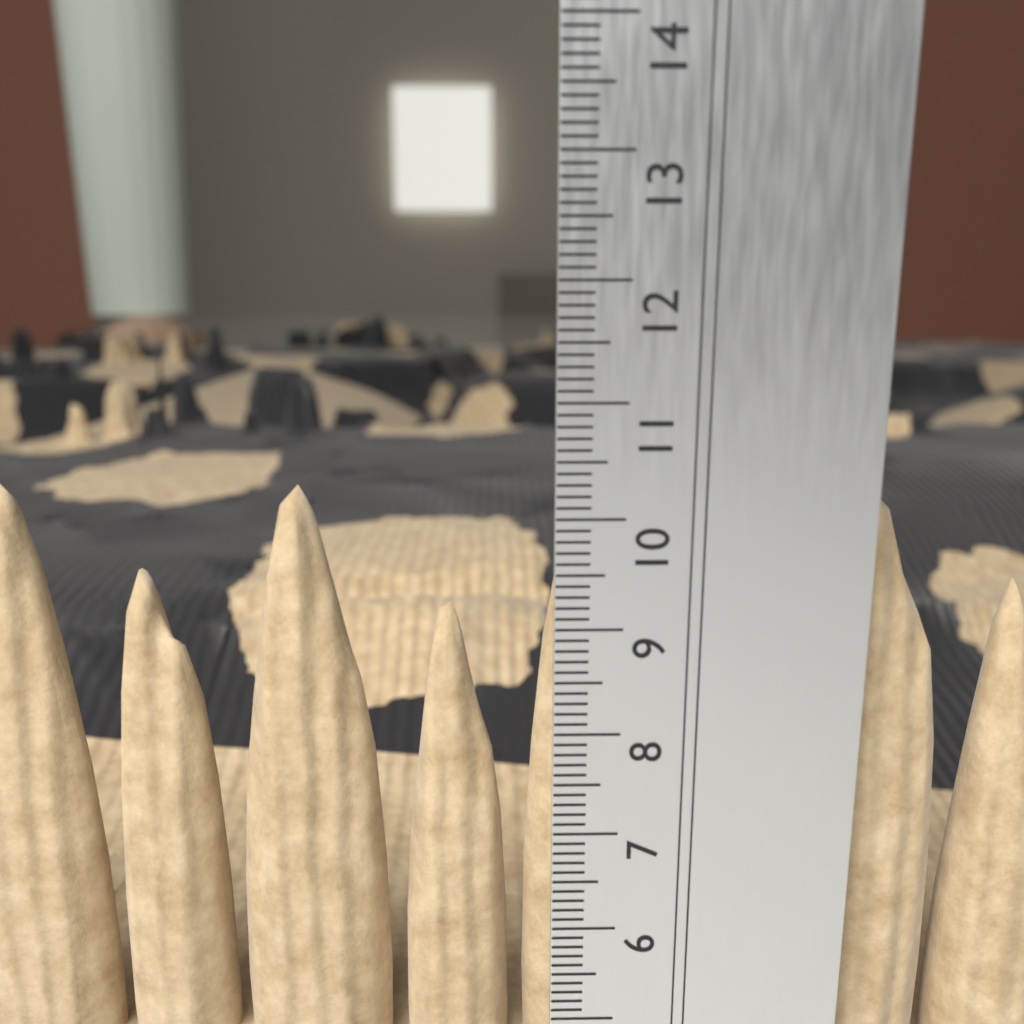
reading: 10.2 cm
